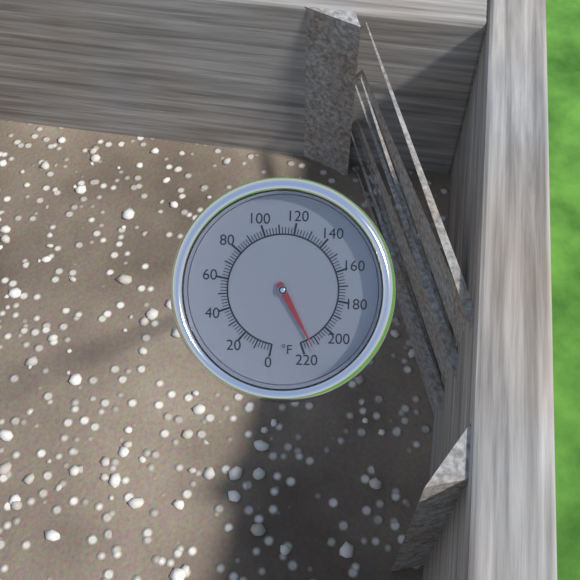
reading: 214 °F
